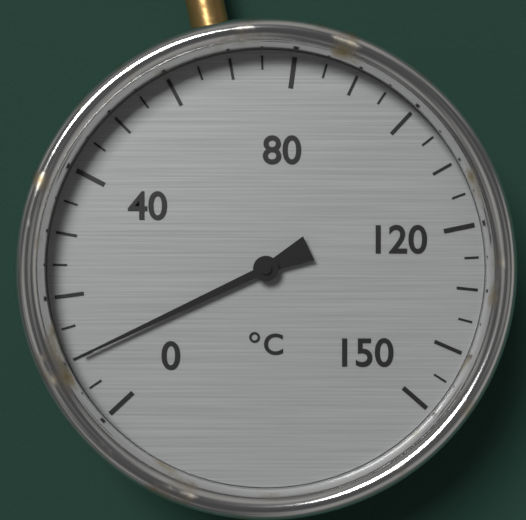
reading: 10 °C
